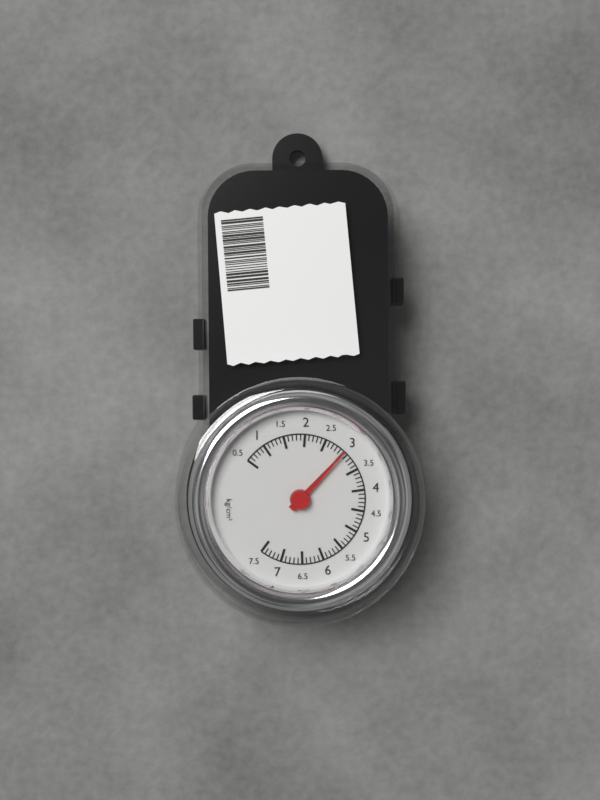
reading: 3.0 kg/cm²
